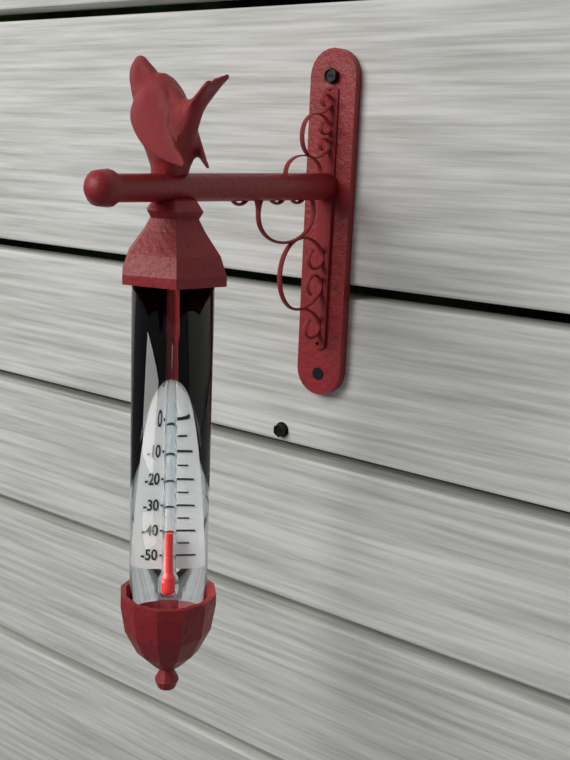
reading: -40 °C
